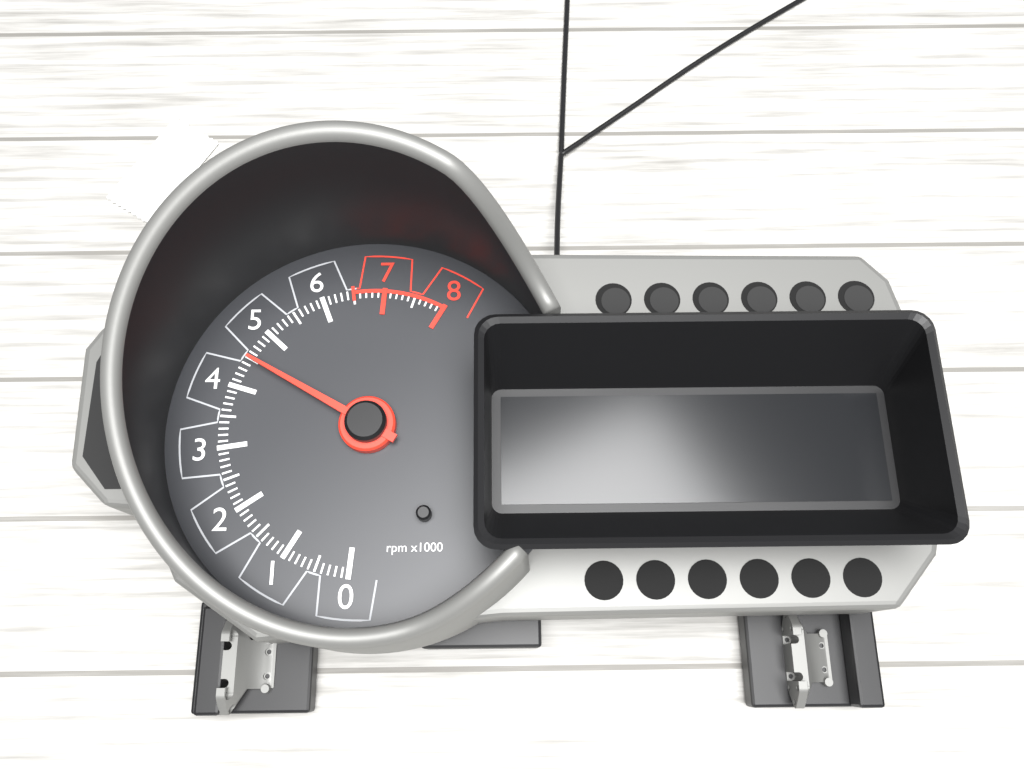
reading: 4500 rpm
